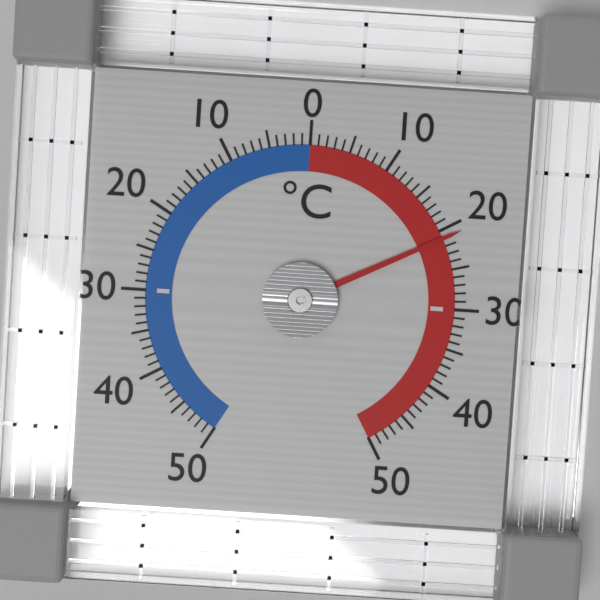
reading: 21 °C
